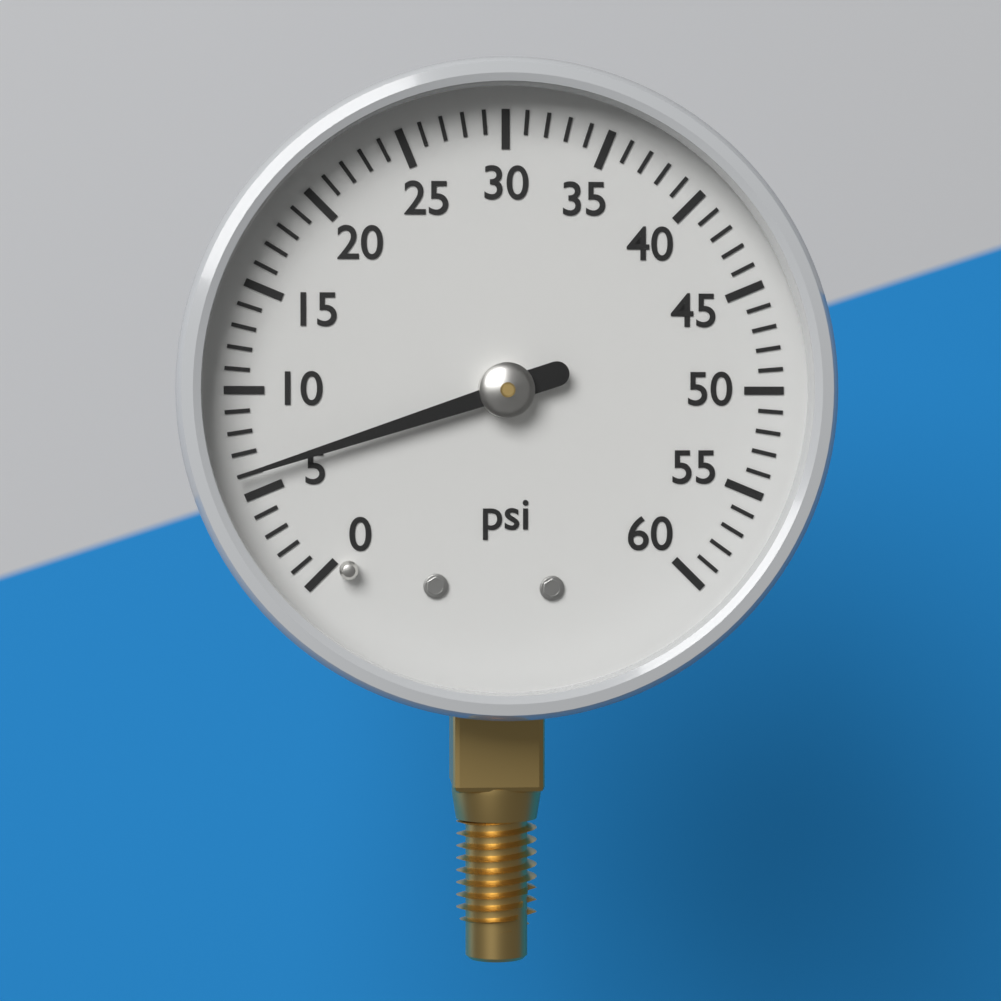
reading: 6 psi
